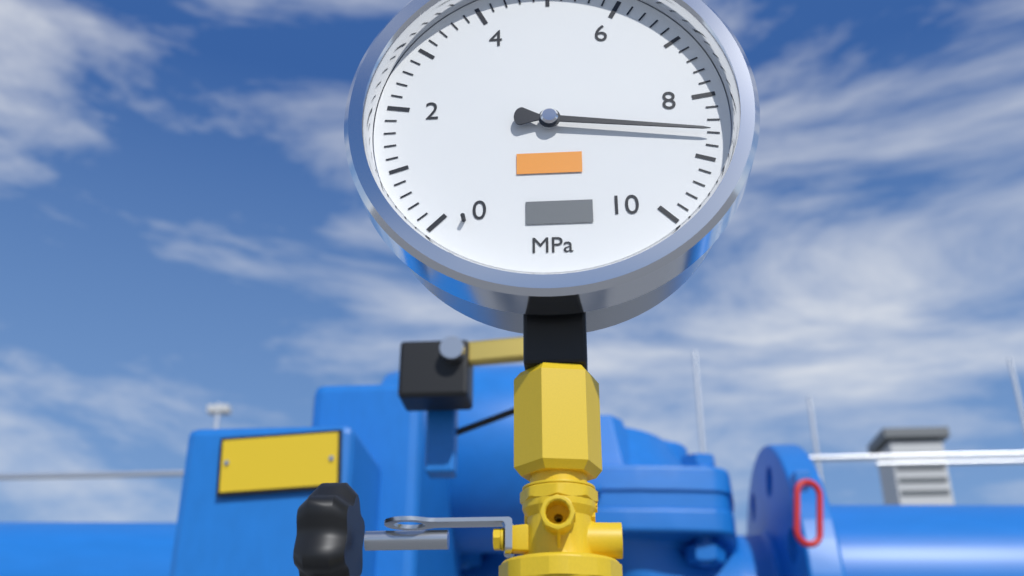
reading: 8.6 MPa
